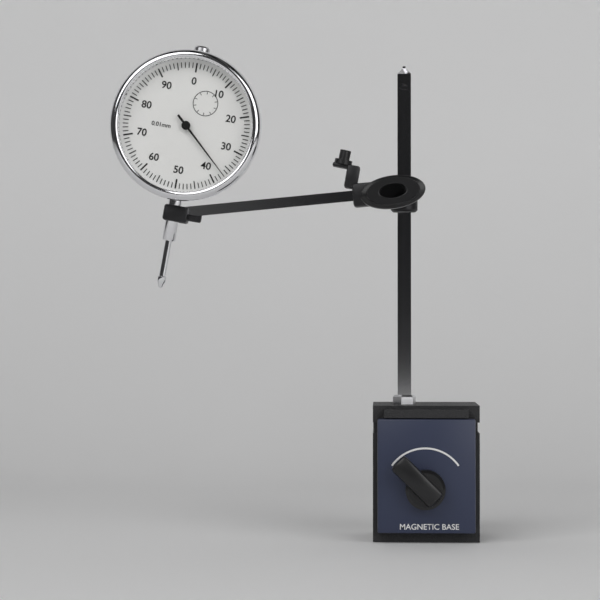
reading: 0.37 mm
